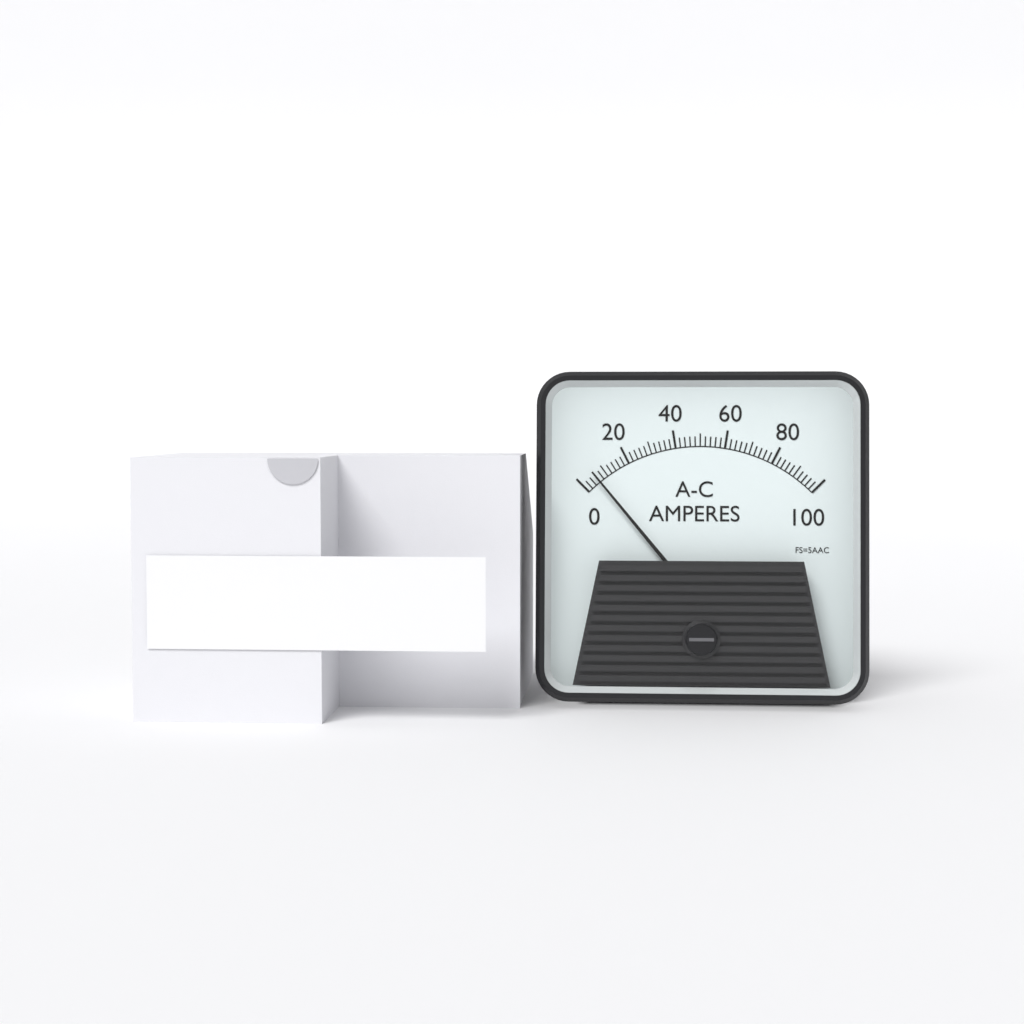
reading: 6 A
